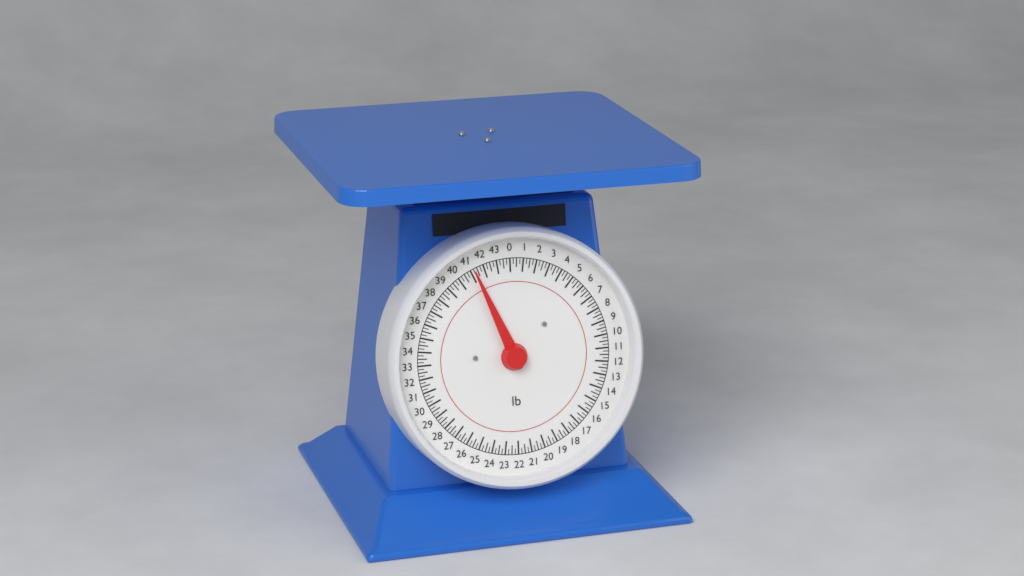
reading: 41.25 lb
